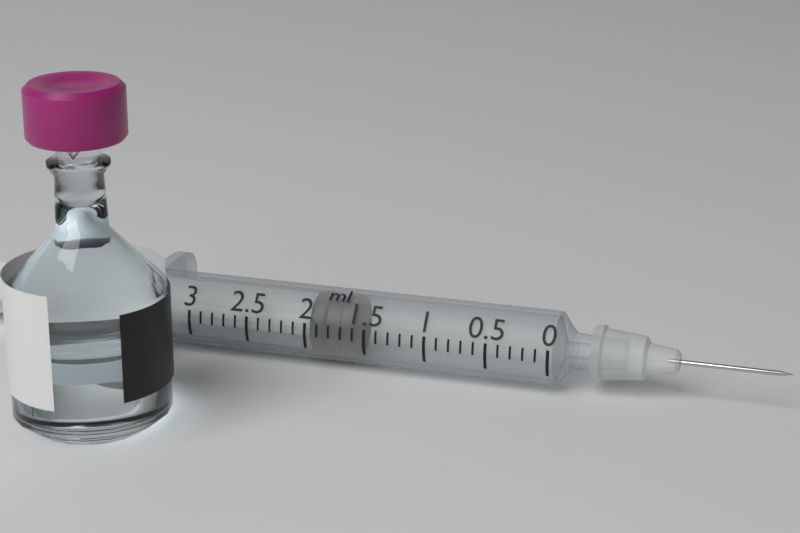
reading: 1.6 ml
